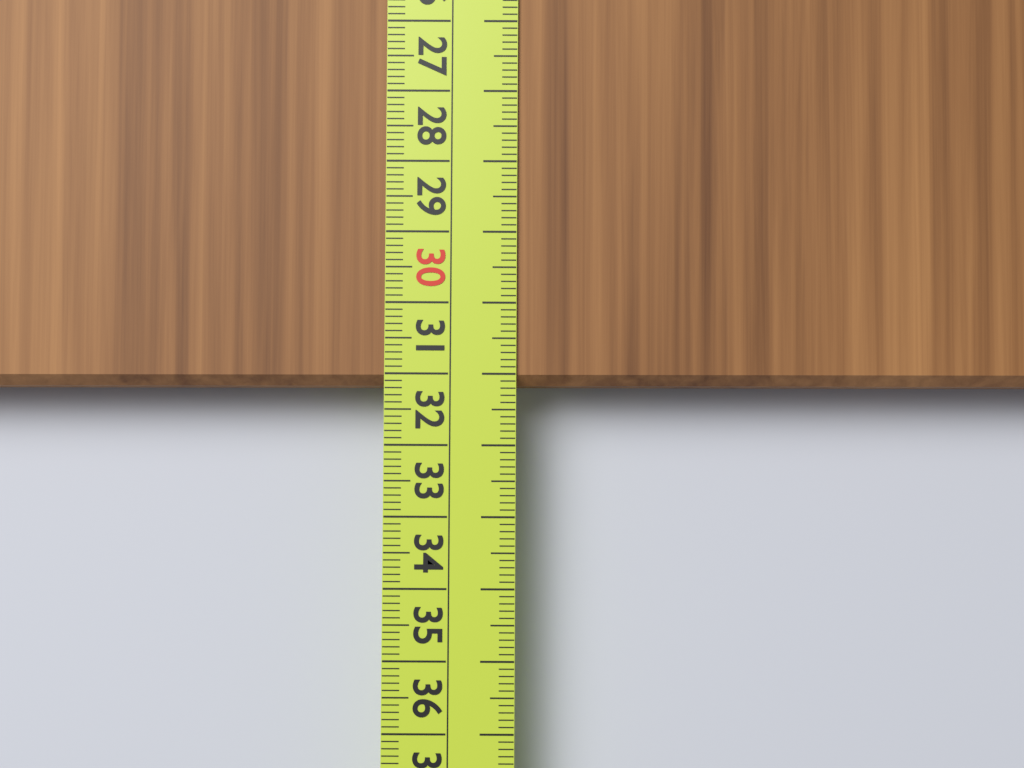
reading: 31.2 cm
